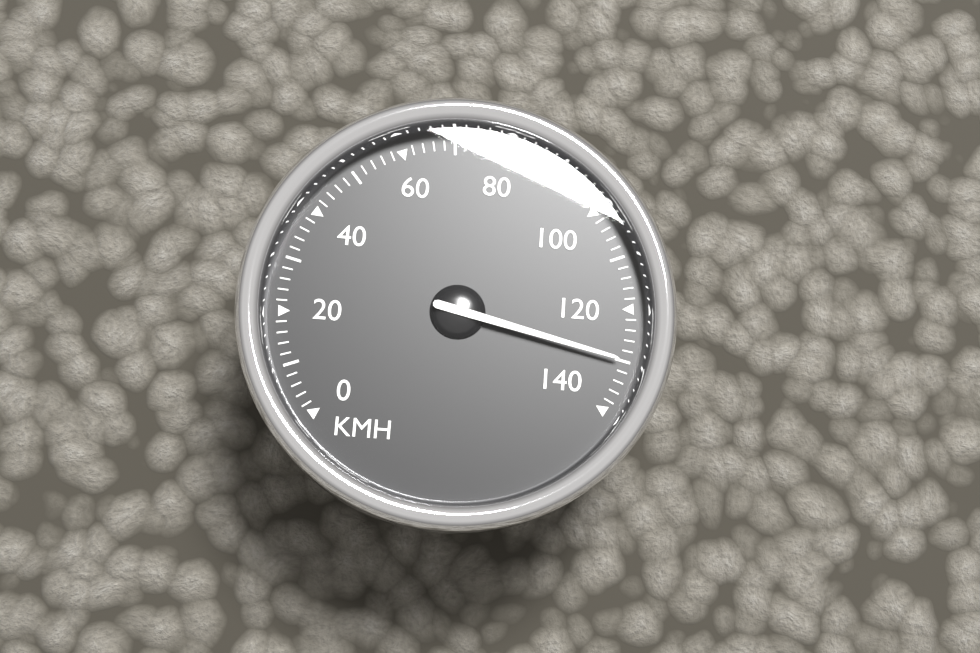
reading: 130 km/h
